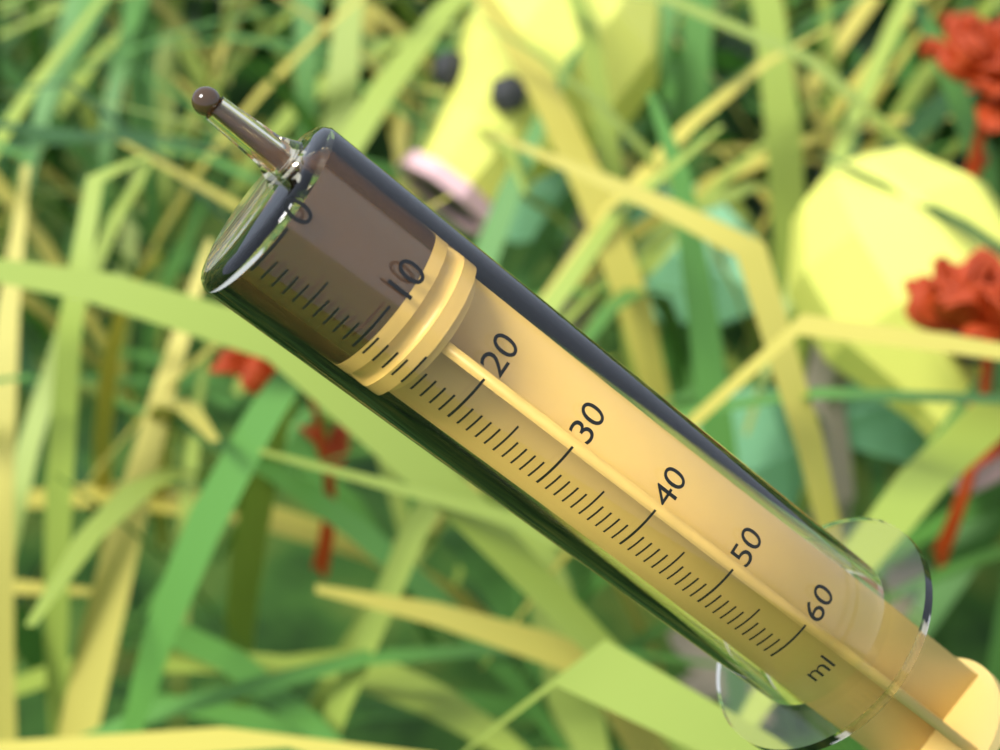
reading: 11 ml
